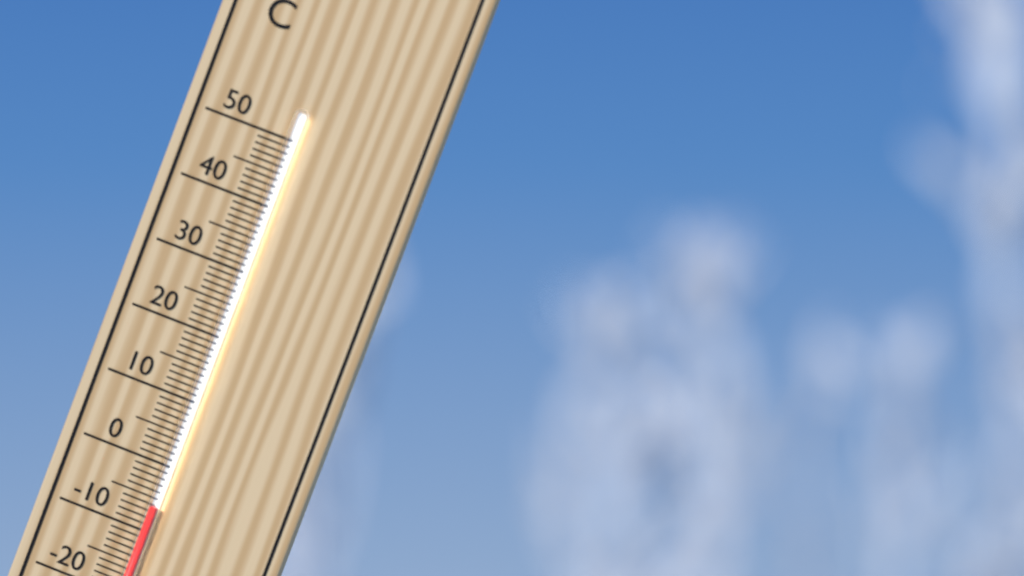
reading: -6 °C
